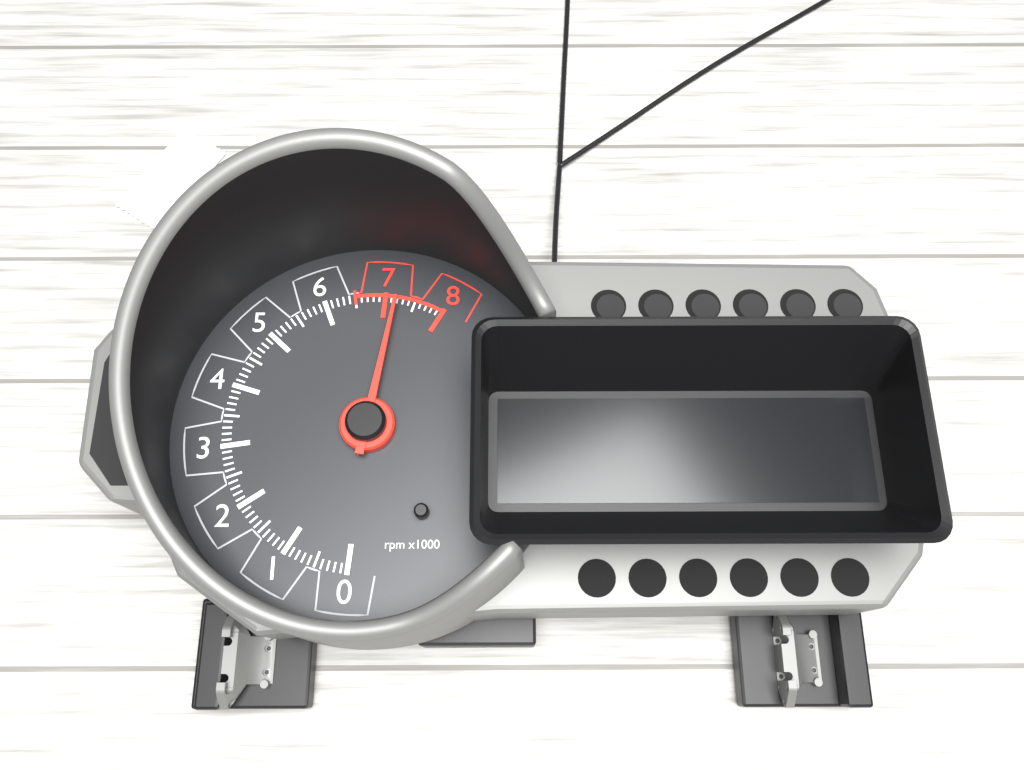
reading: 7200 rpm
